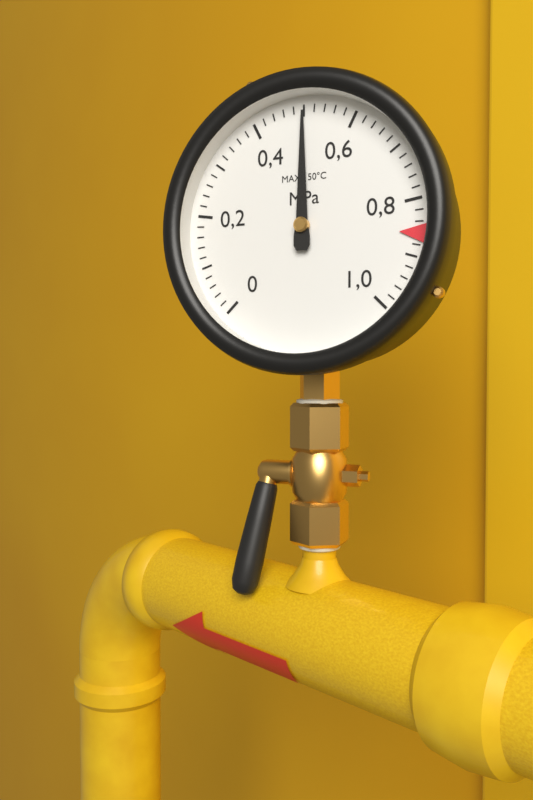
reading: 0.50 MPa
